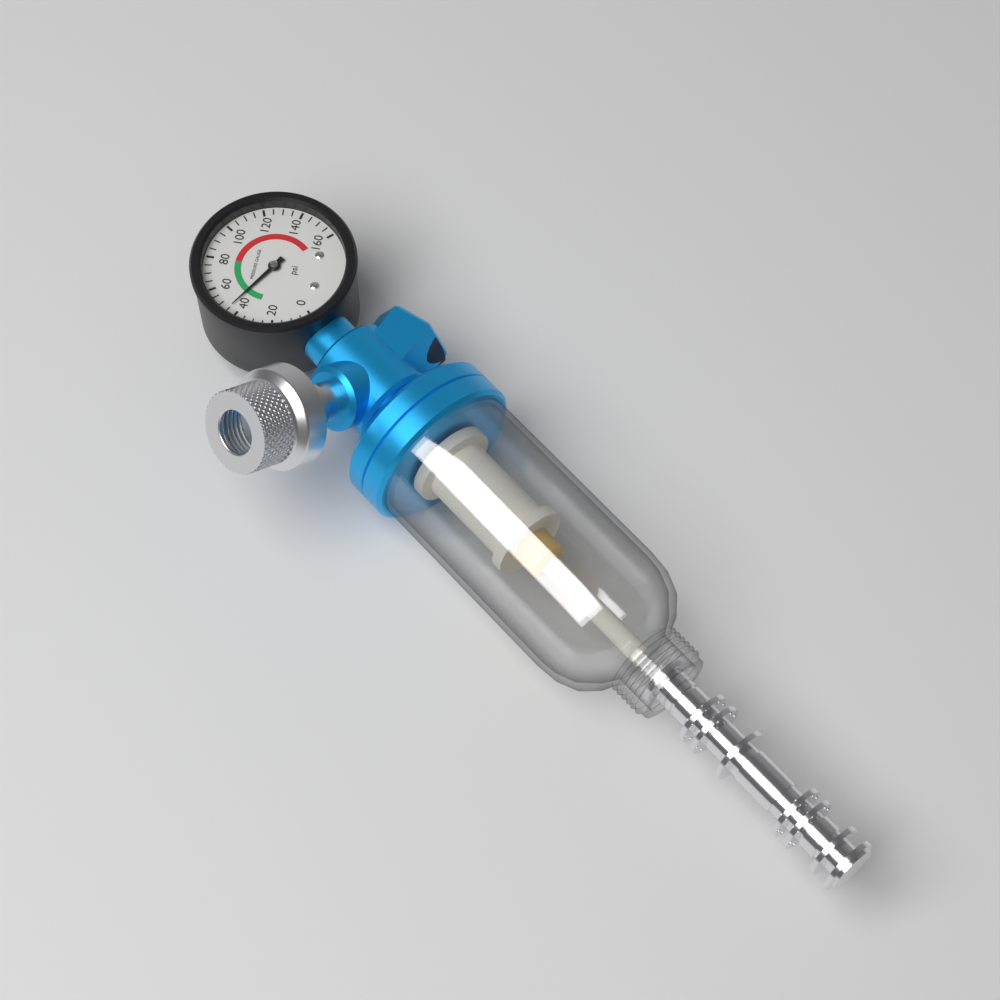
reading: 45 psi
